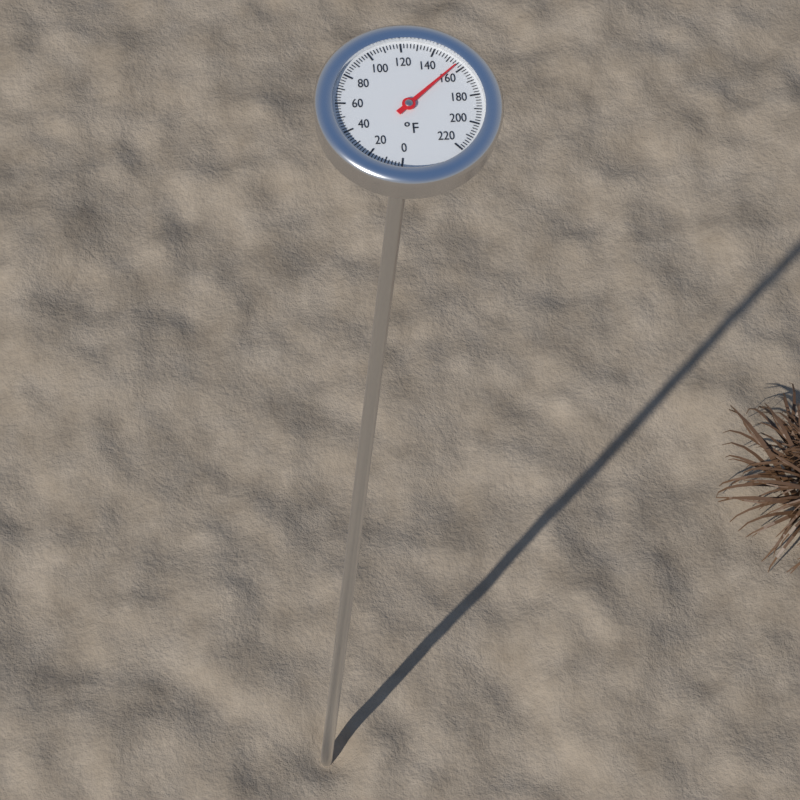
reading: 156 °F
